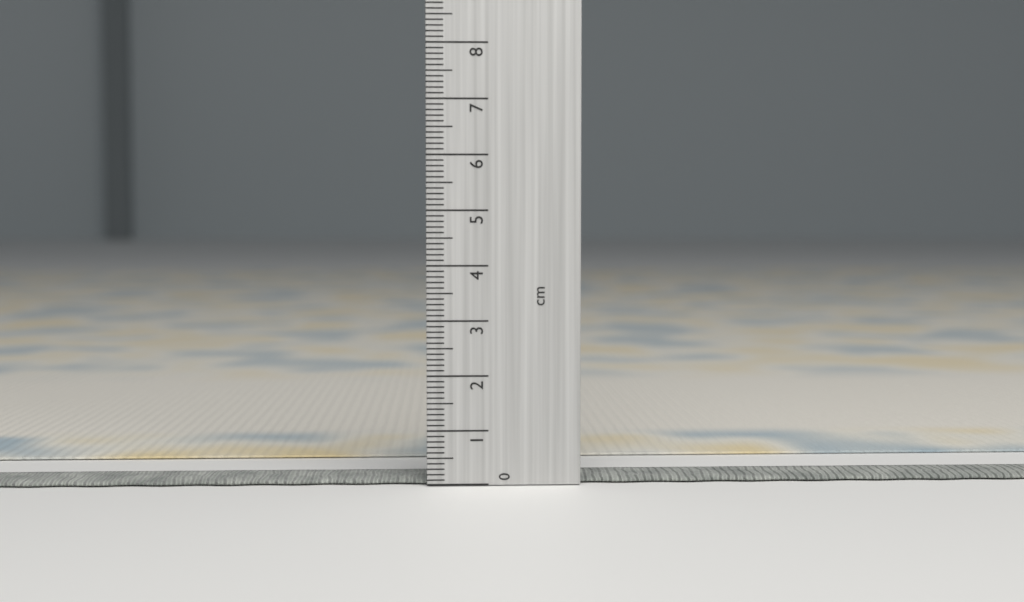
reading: 0.1 cm
